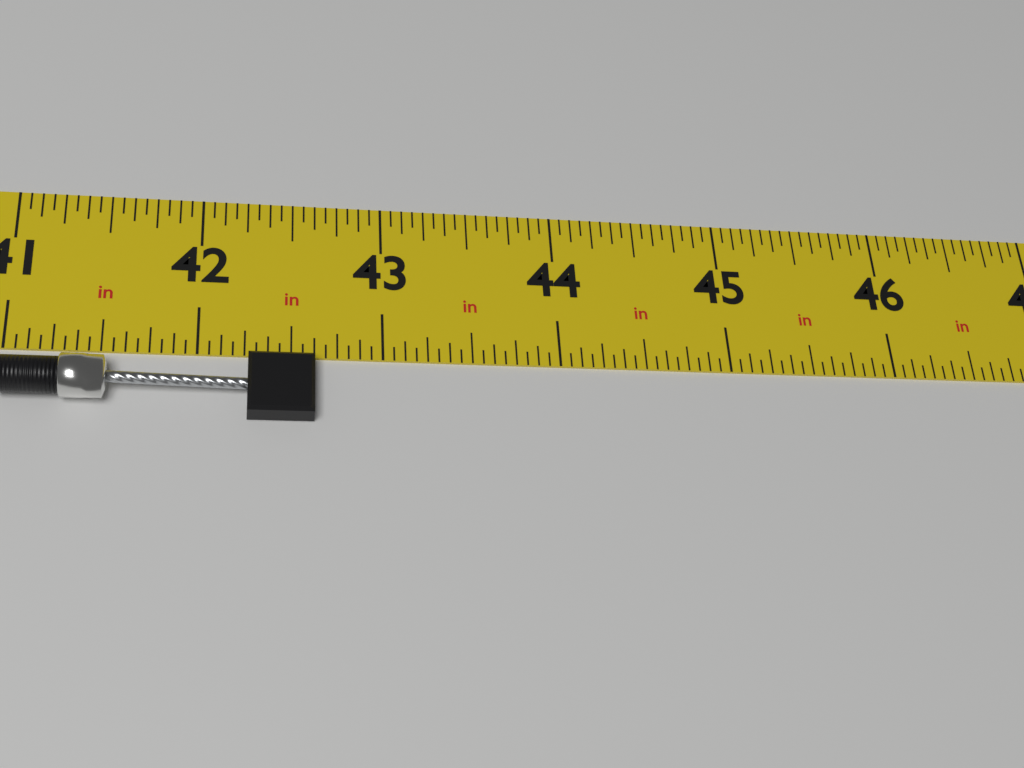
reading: 42.6250 in
